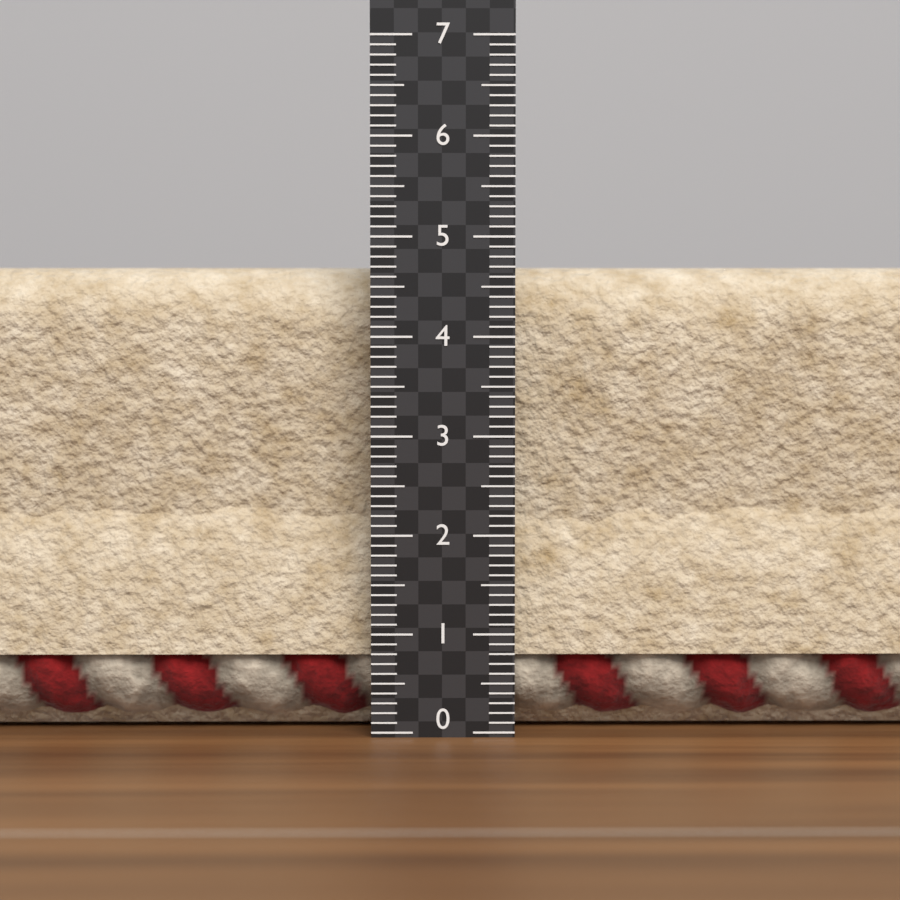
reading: 4.7 (no unit)
